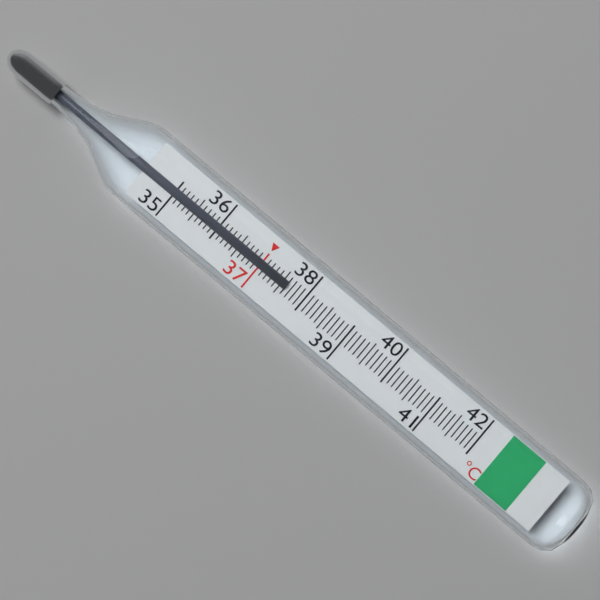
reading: 37.6 °C
